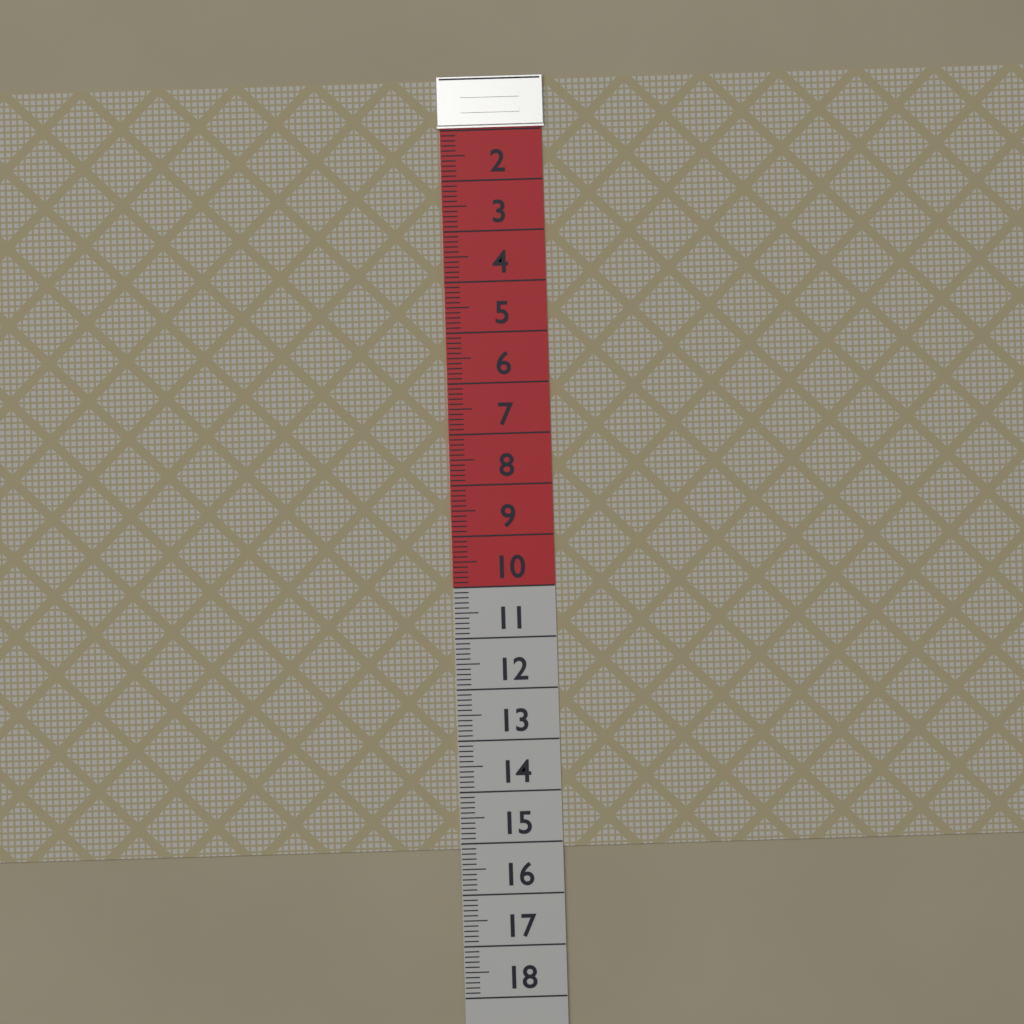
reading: 15.1 (no unit)
